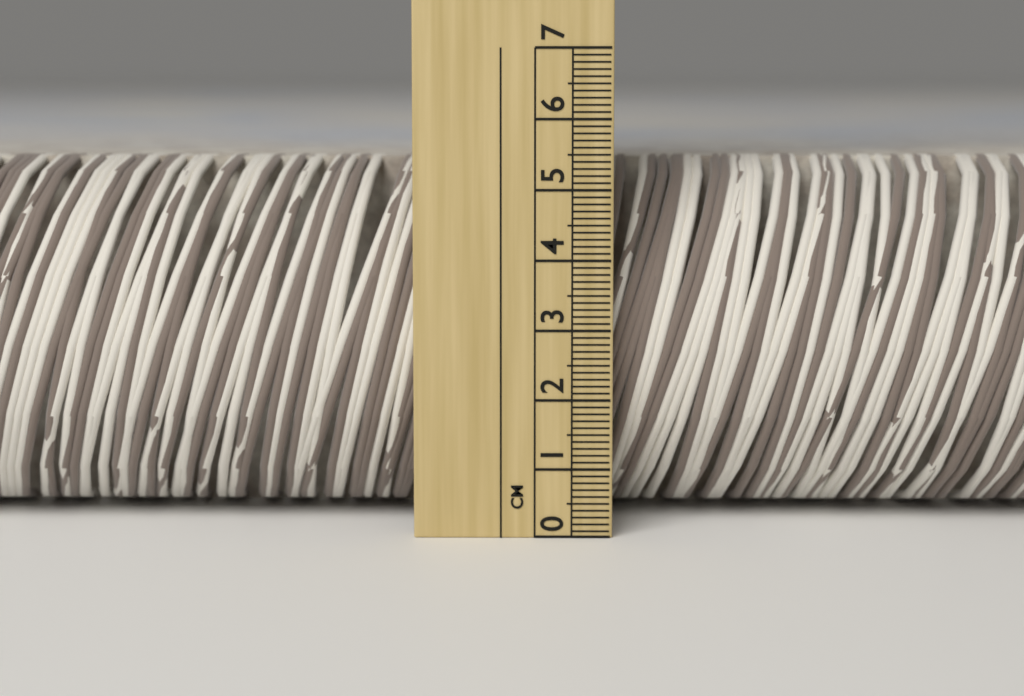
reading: 5.4 cm
